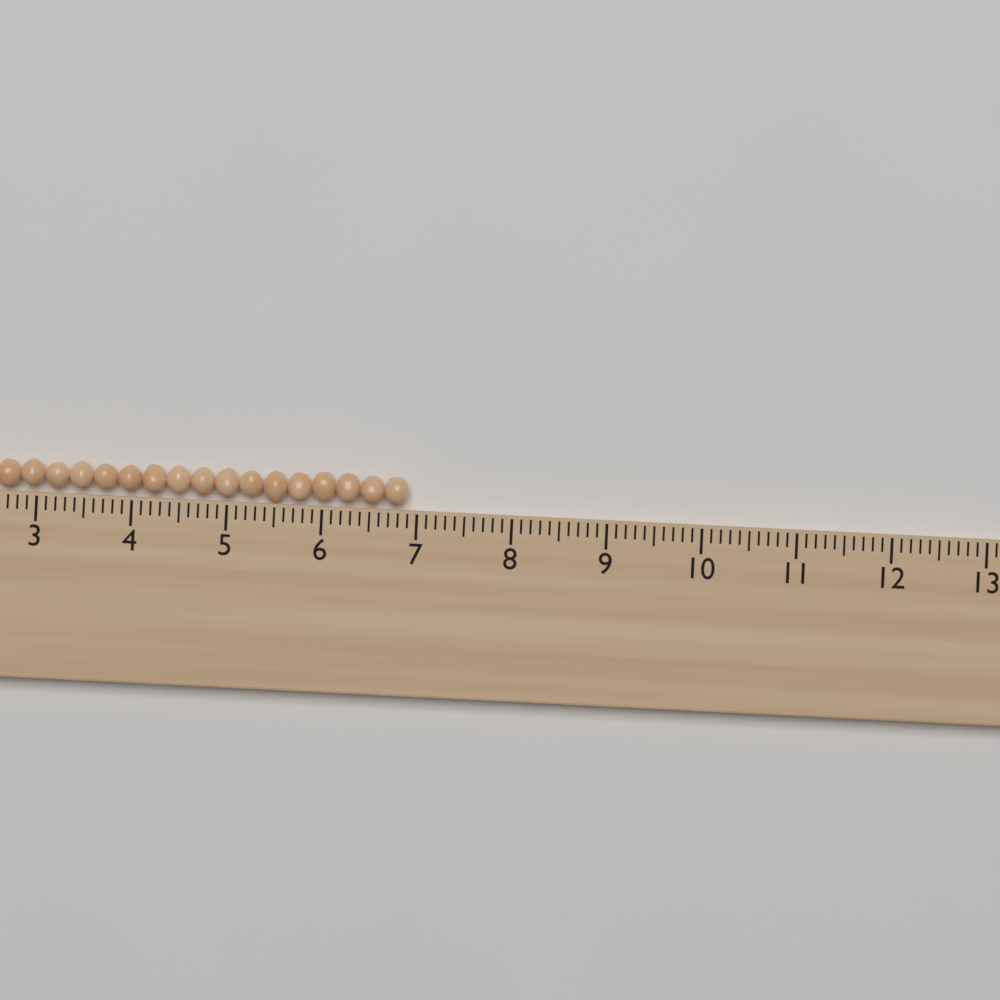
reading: 6.9 (no unit)
